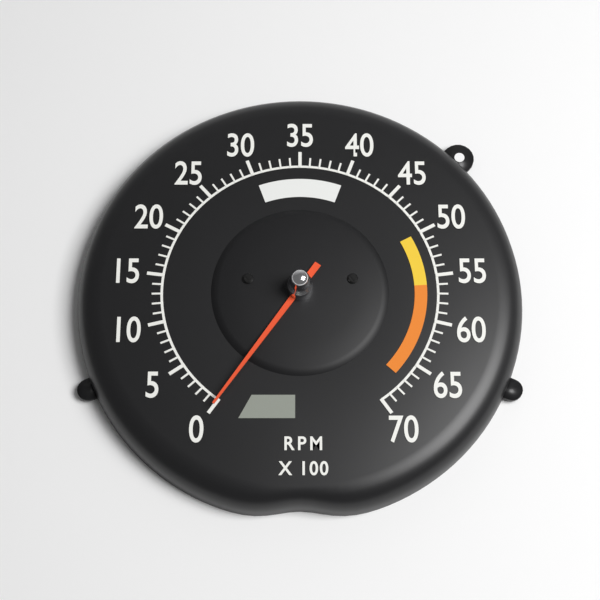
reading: 0 RPM
